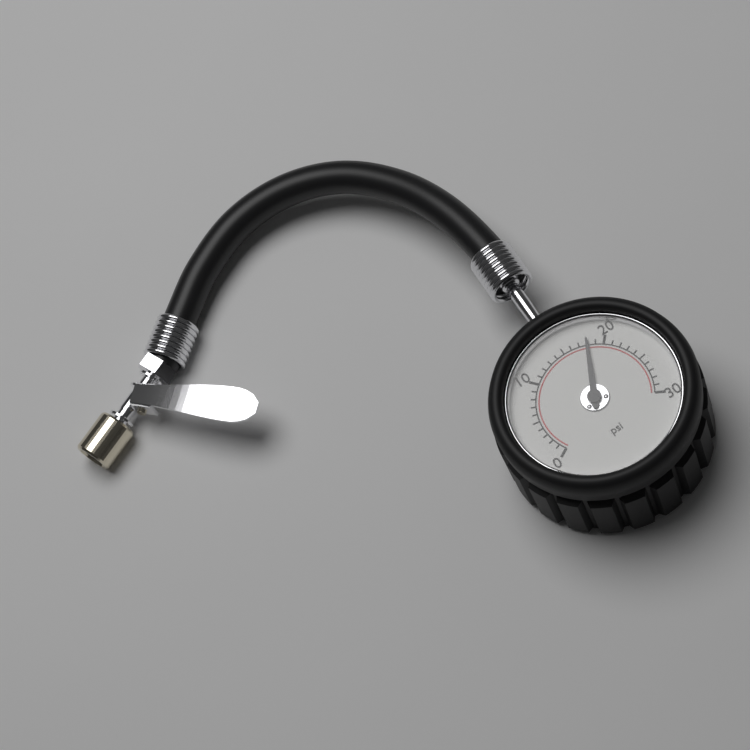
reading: 18 psi
